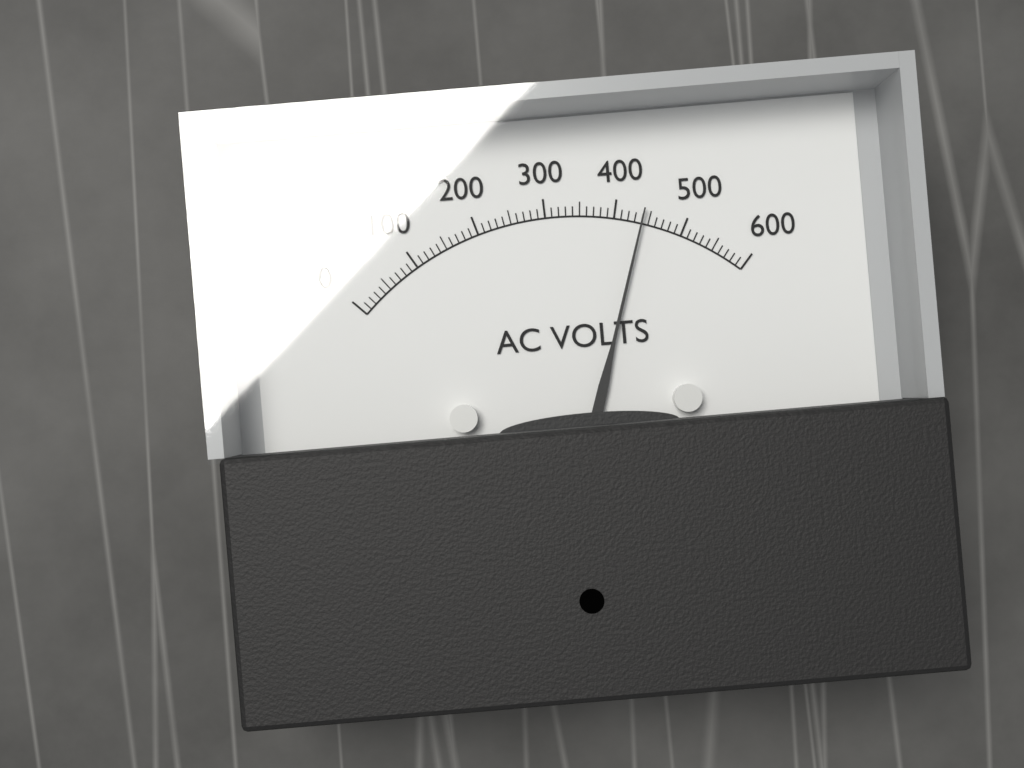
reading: 440 V
